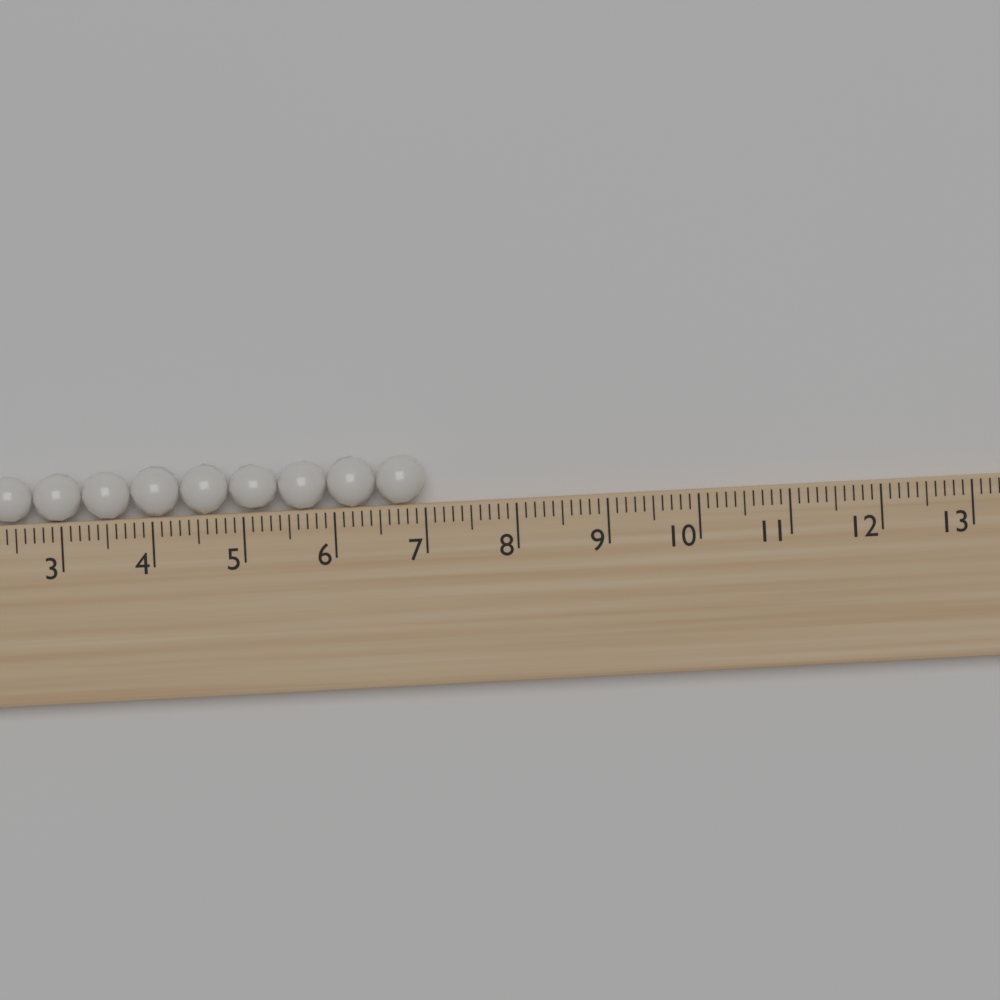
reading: 7.0 (no unit)
